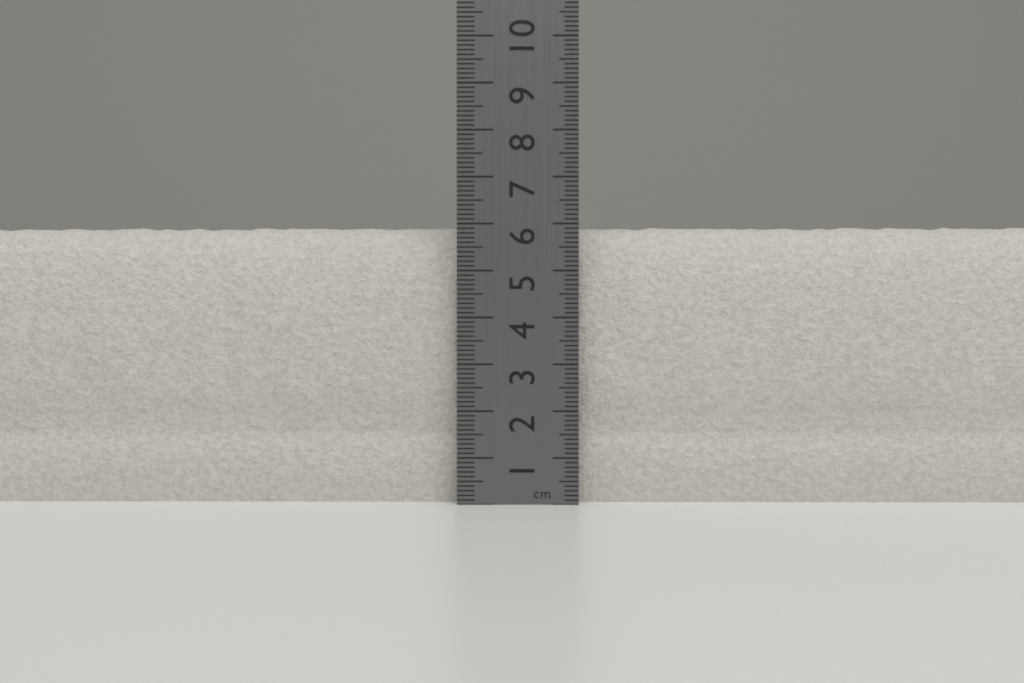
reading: 6.0 cm
